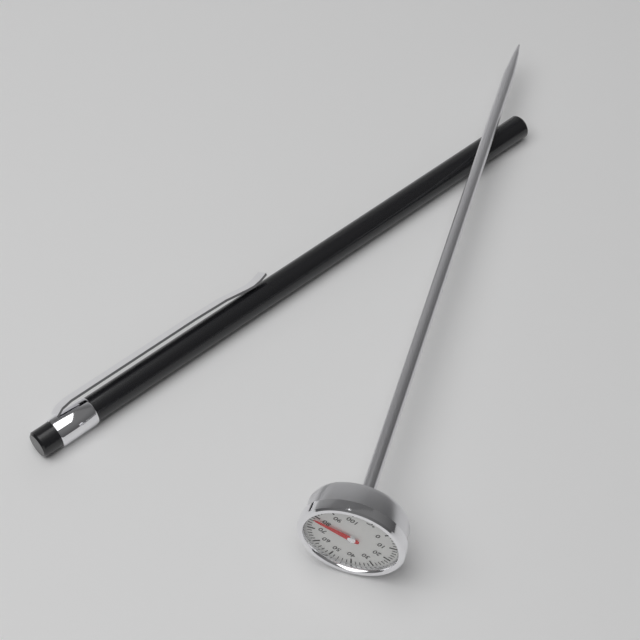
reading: 78 °C
